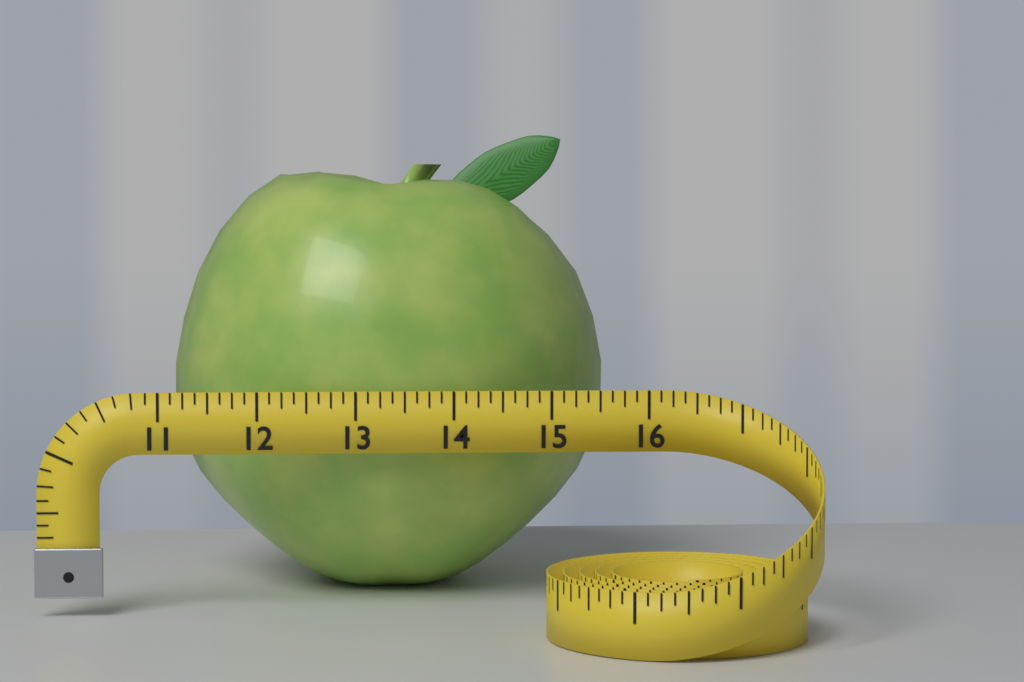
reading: 15.750 (no unit)
